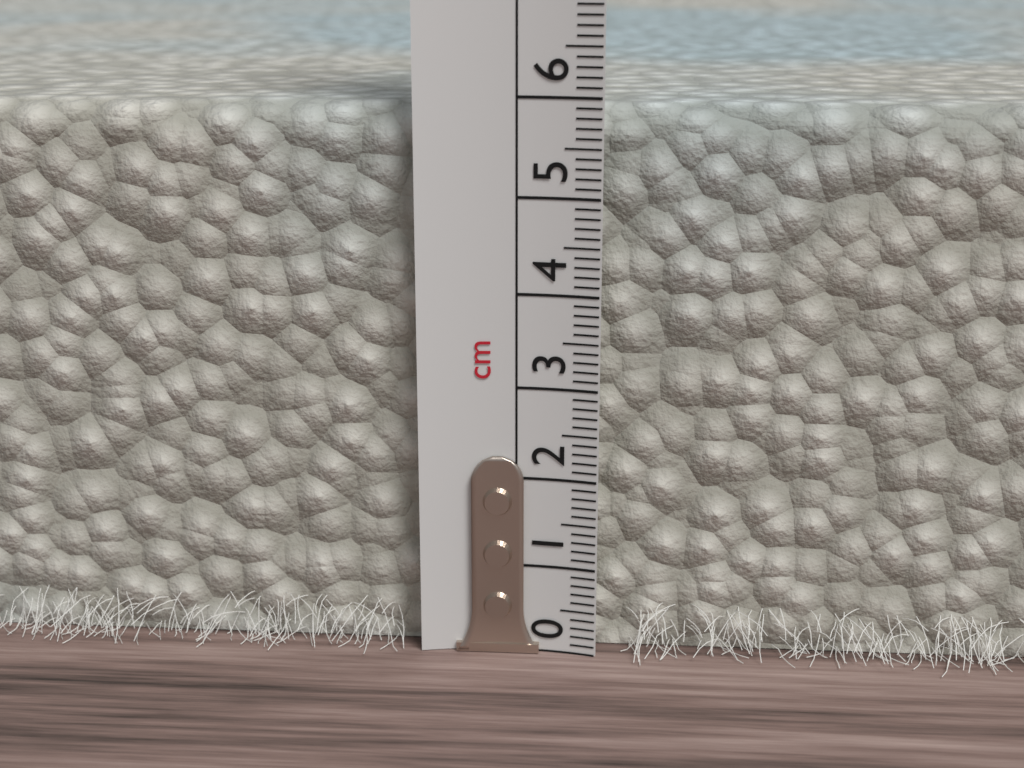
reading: 5.9 cm
